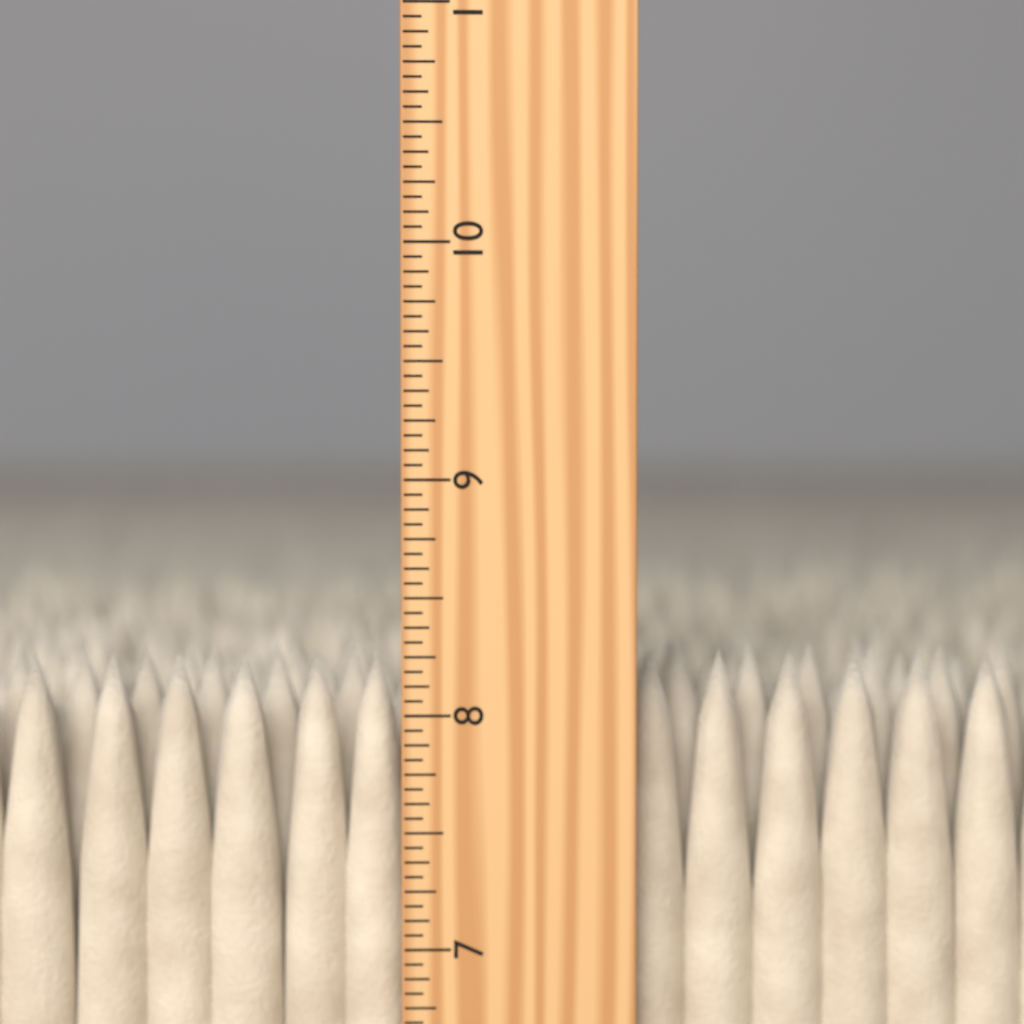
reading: 8.2500 inch
